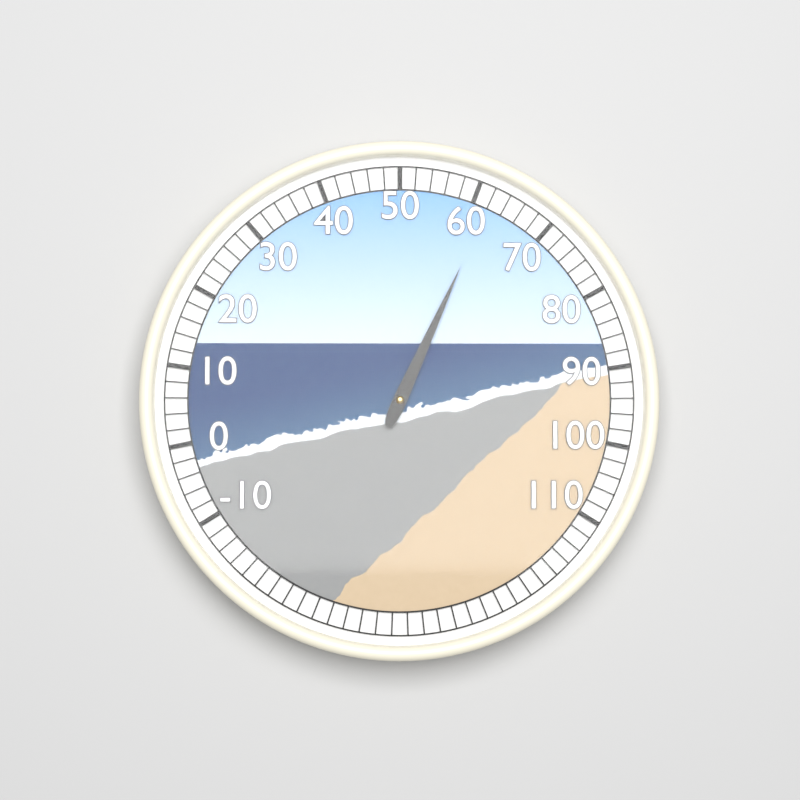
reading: 62 (no unit)
